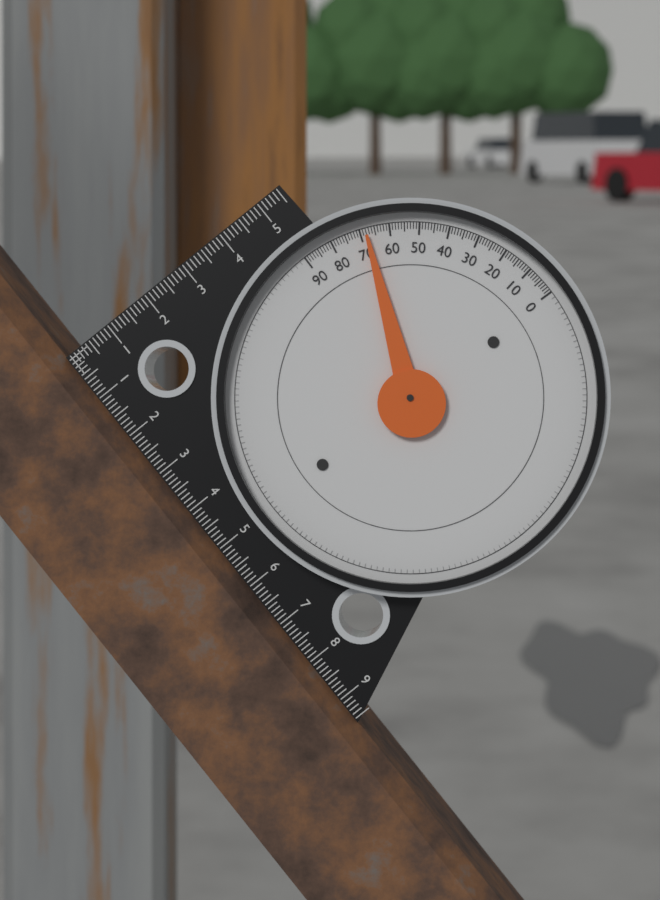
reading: 68 (no unit)
